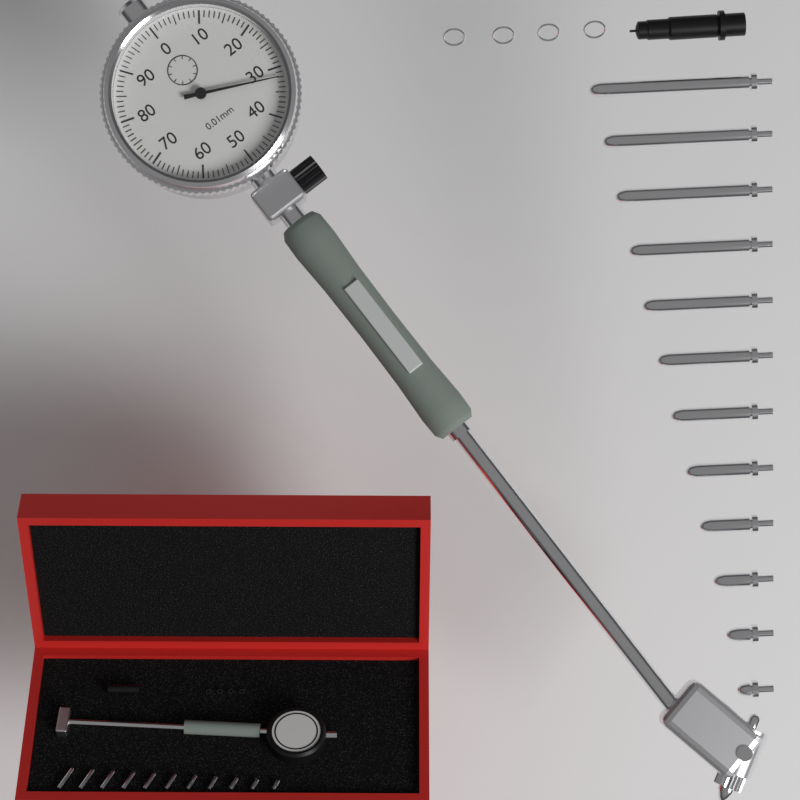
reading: 0.32 mm
